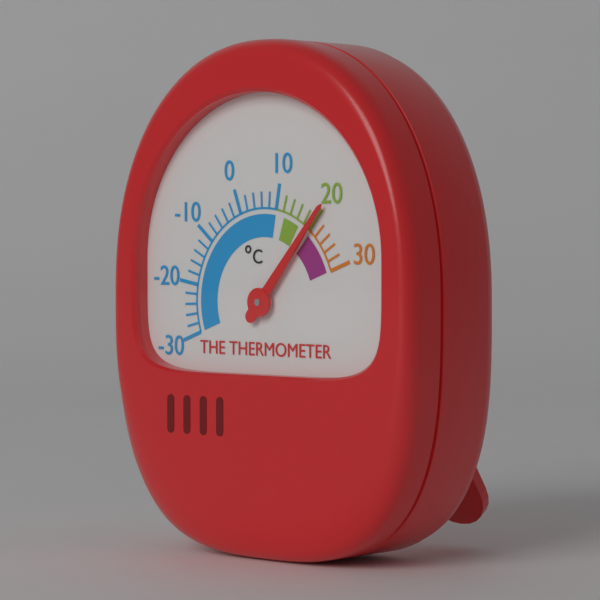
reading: 20 °C
